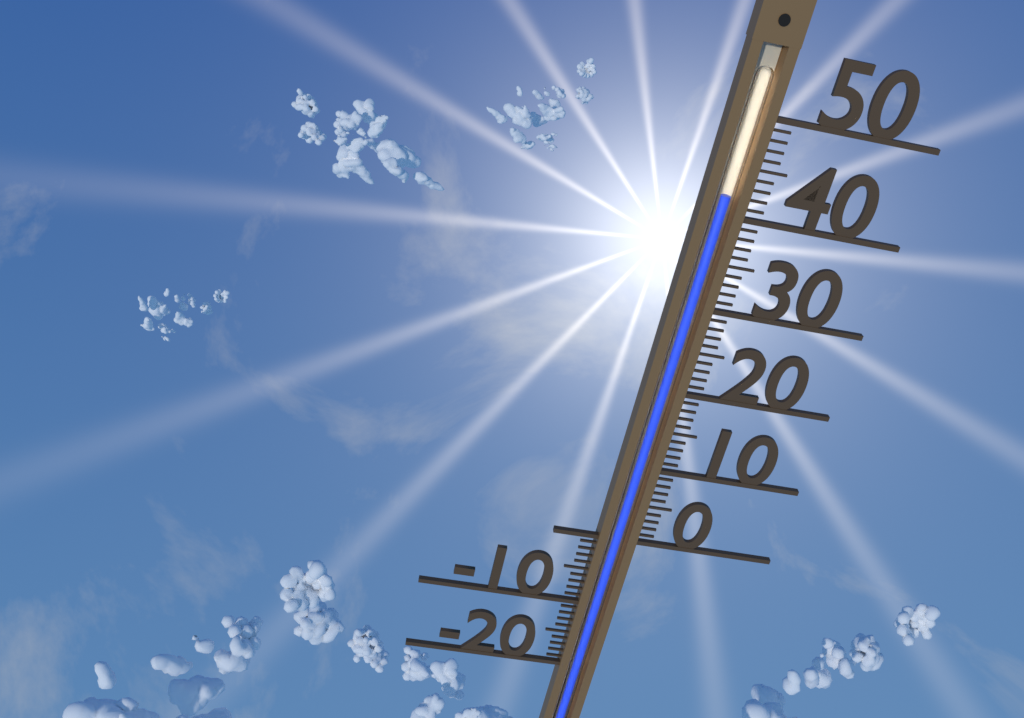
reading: 42 (no unit)
